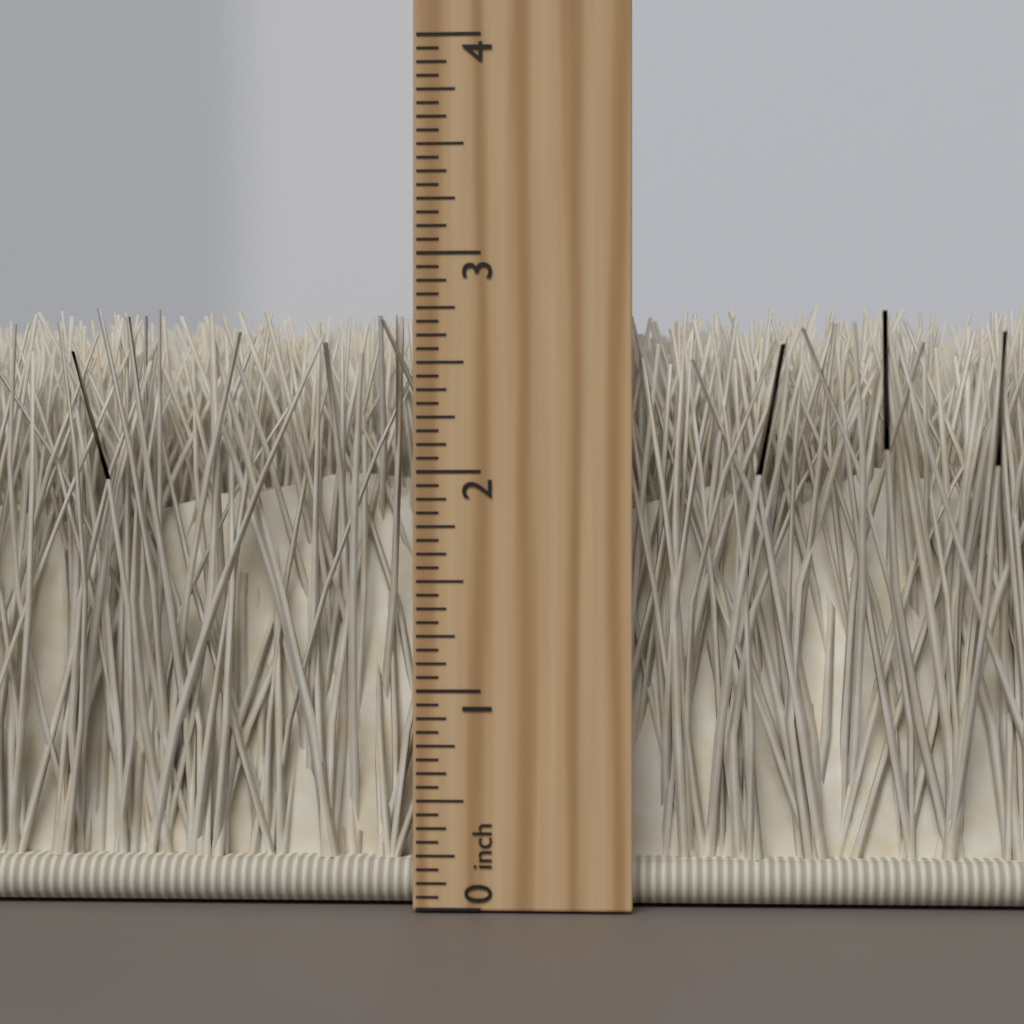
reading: 2.7500 inch
